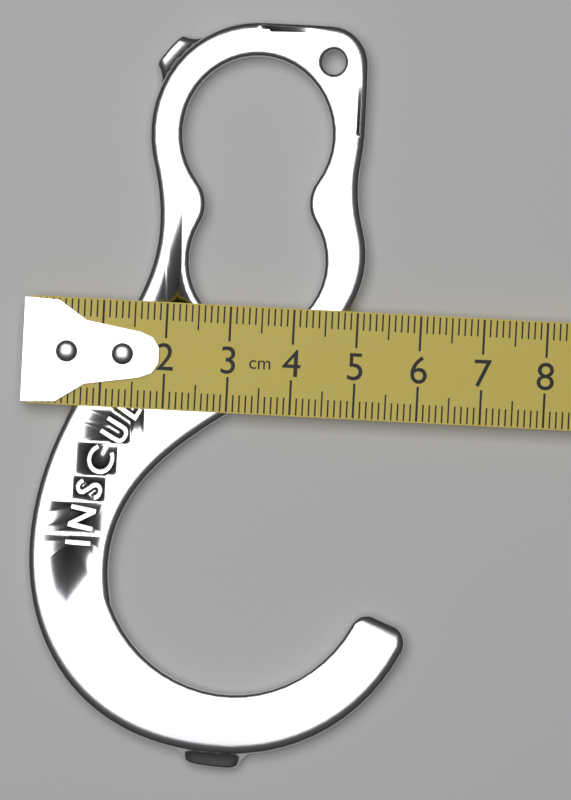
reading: 6.0 cm
